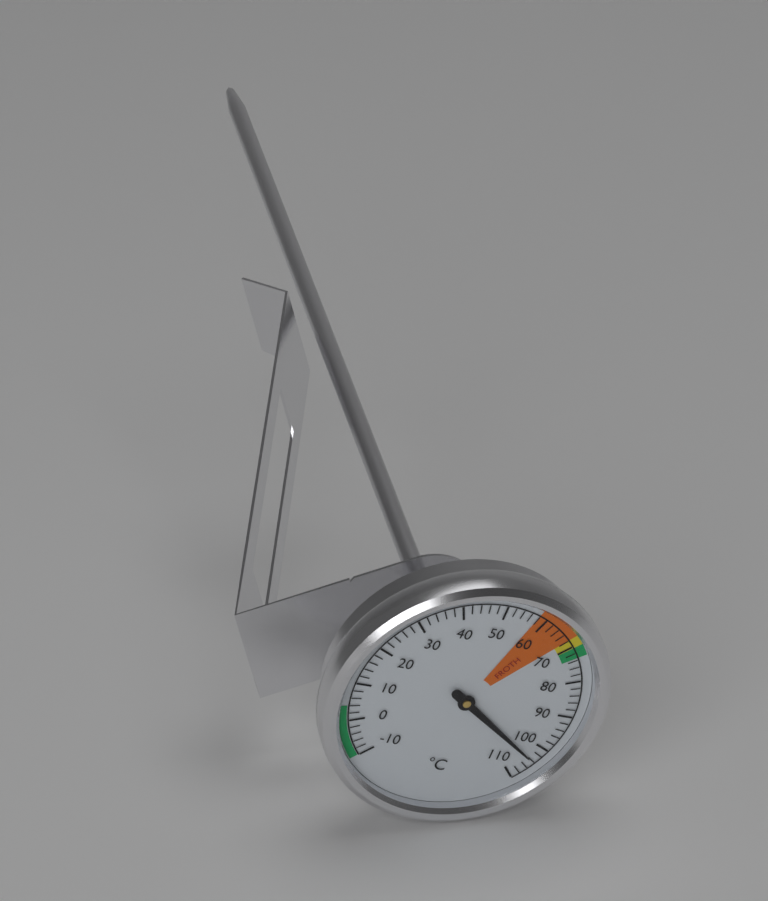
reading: 104 °C
